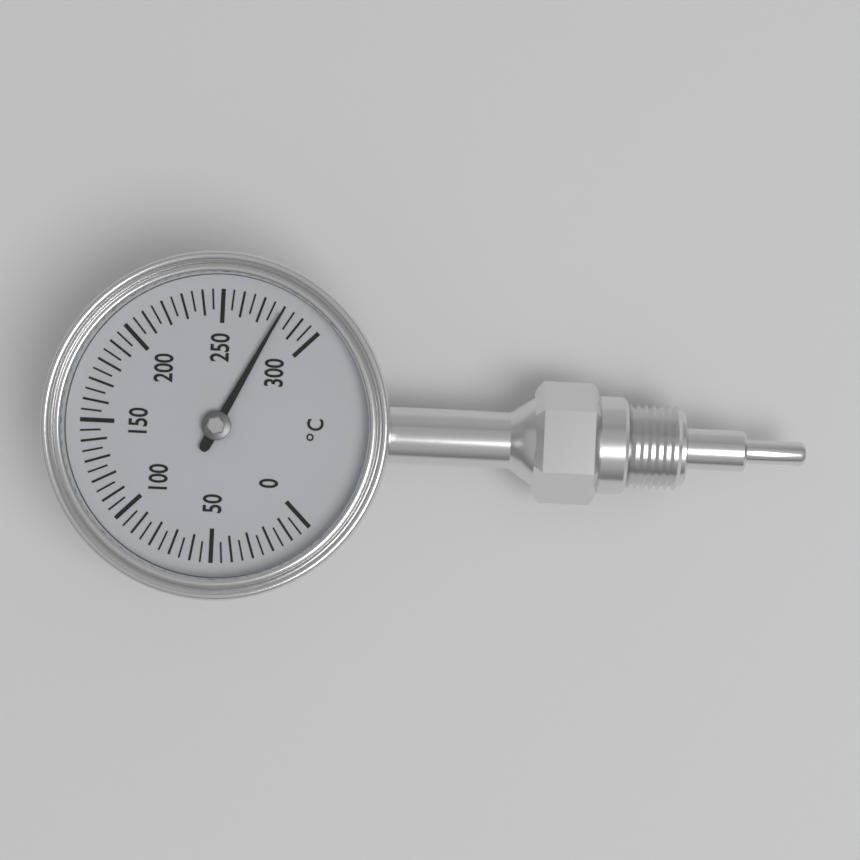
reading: 280 °C
